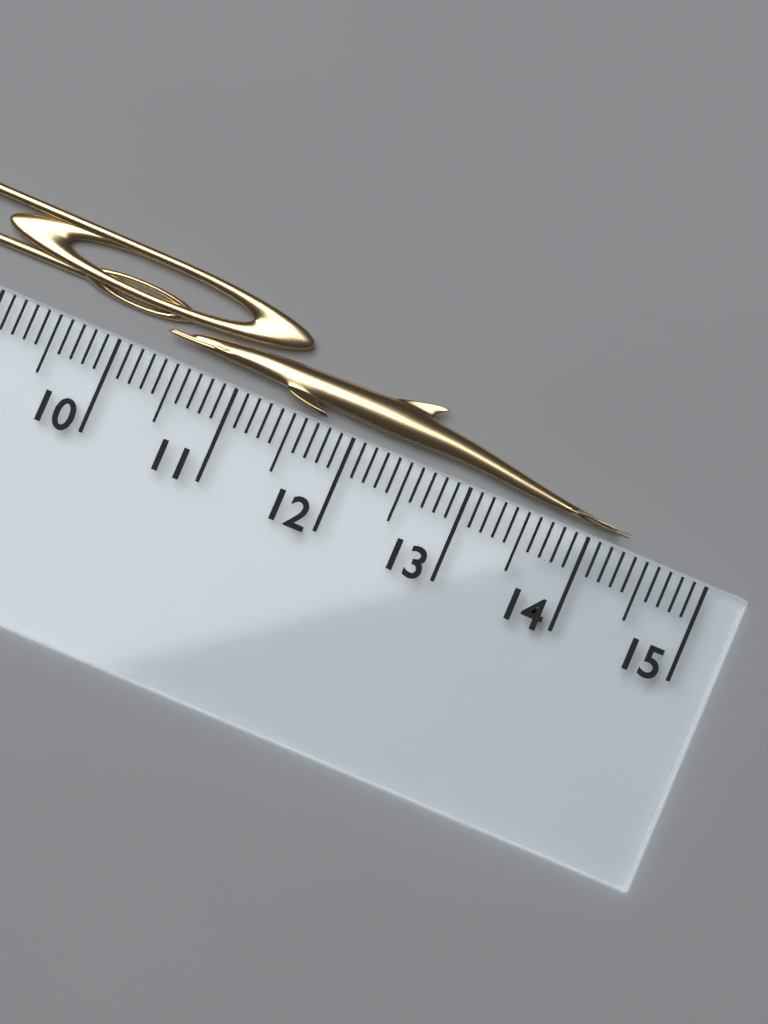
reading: 14.3 cm
